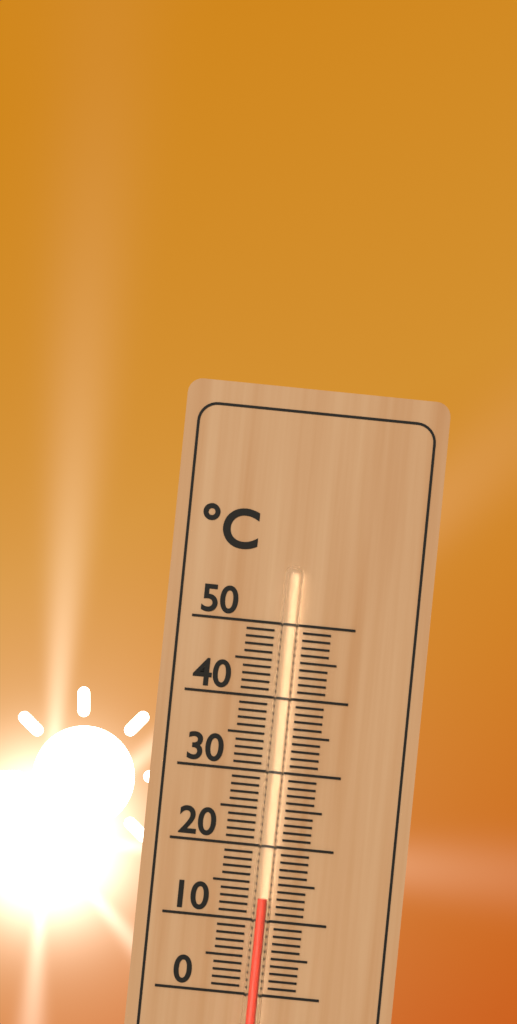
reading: 13 °C
